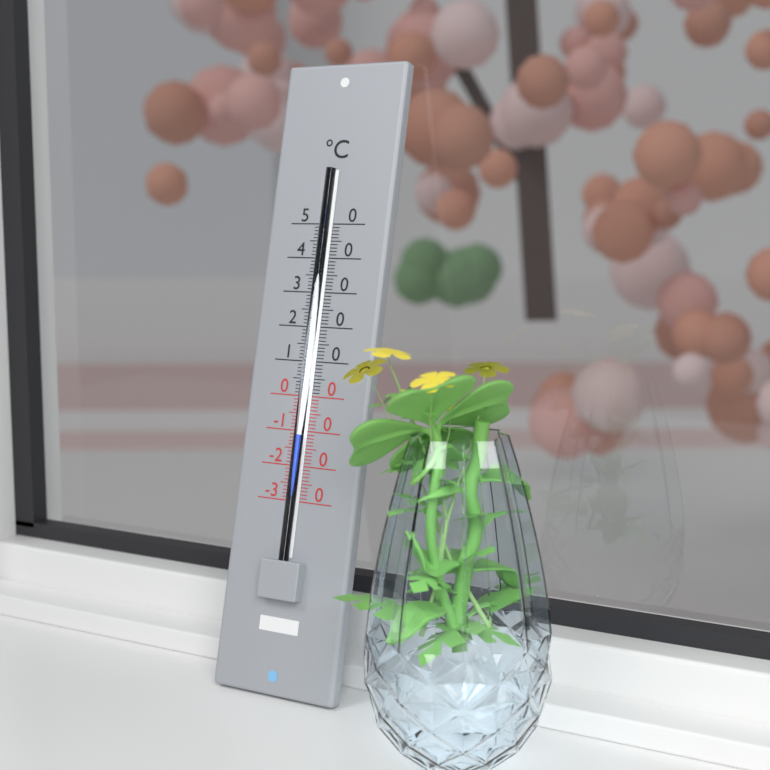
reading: -11 °C
